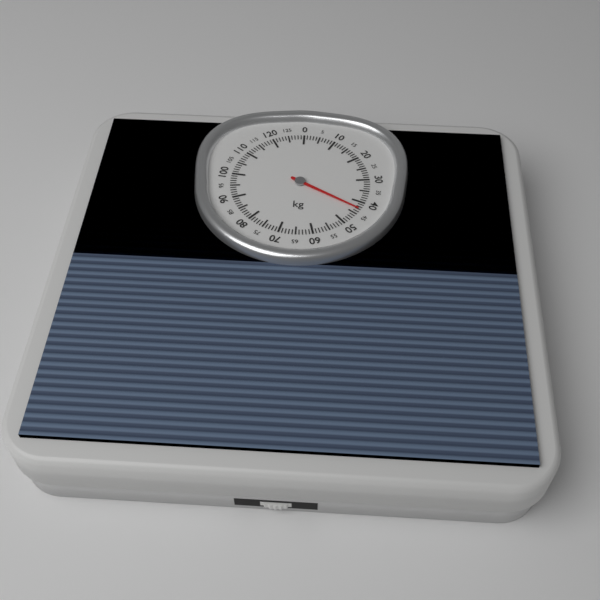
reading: 43 kg
